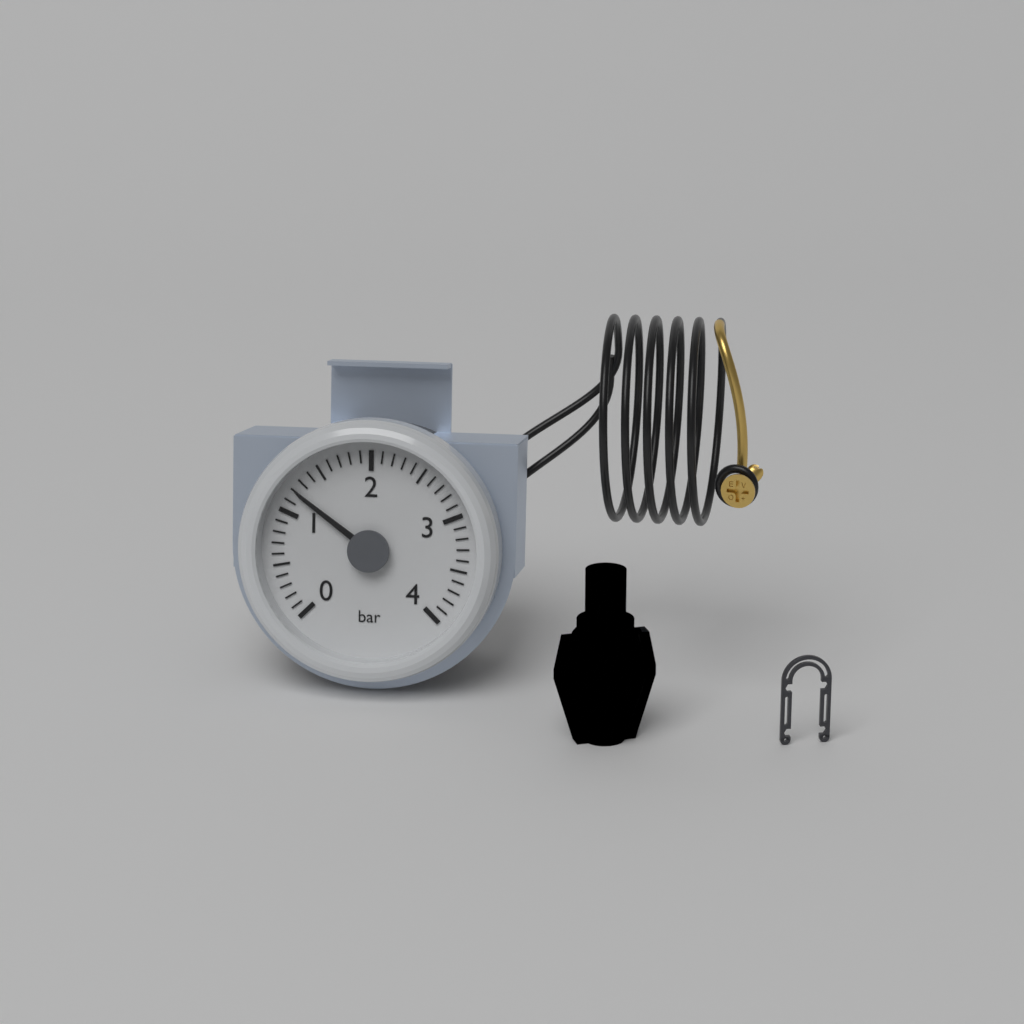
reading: 1.2 bar
